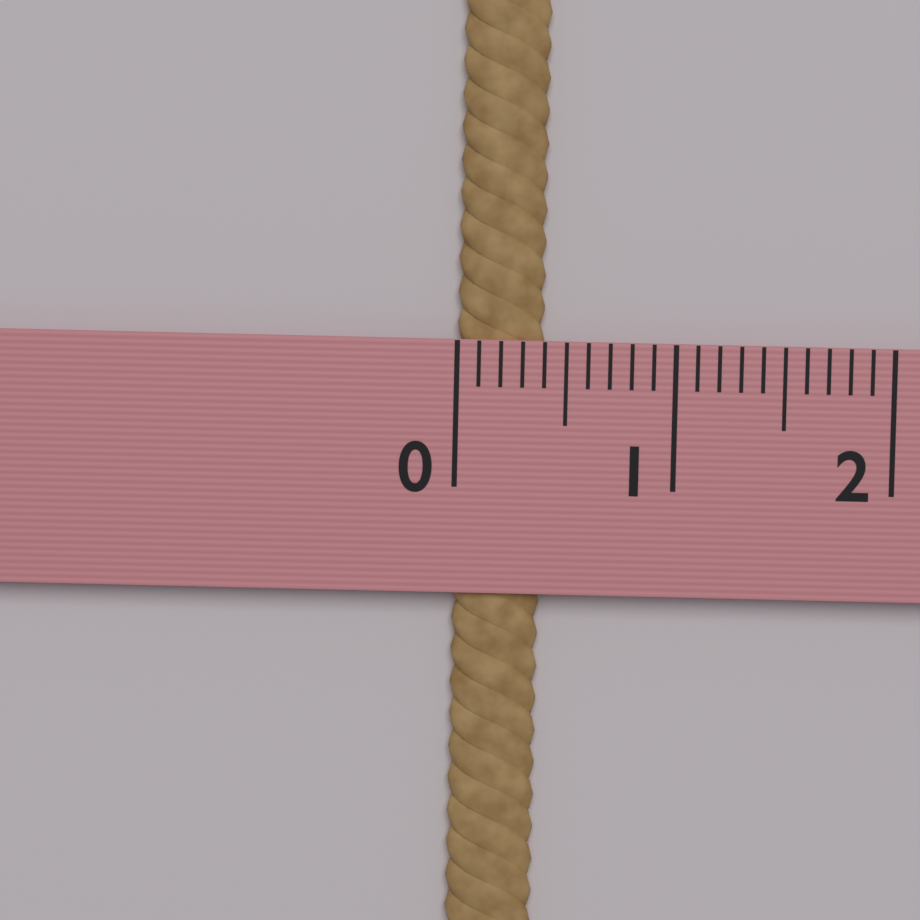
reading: 0.4 (no unit)
